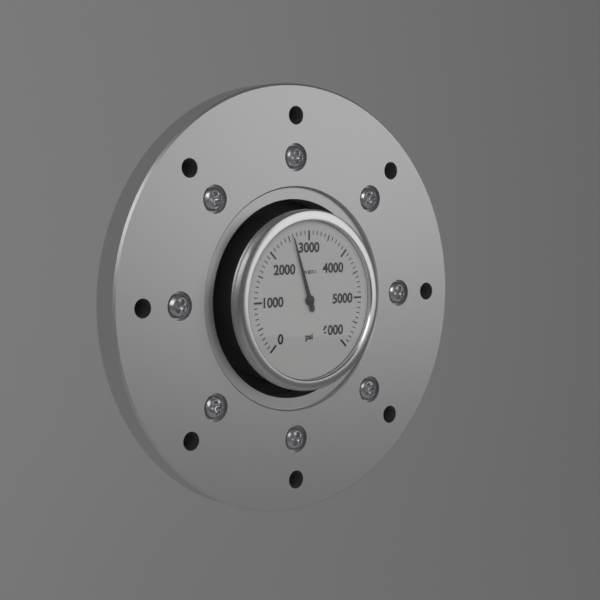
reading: 2600 psi
